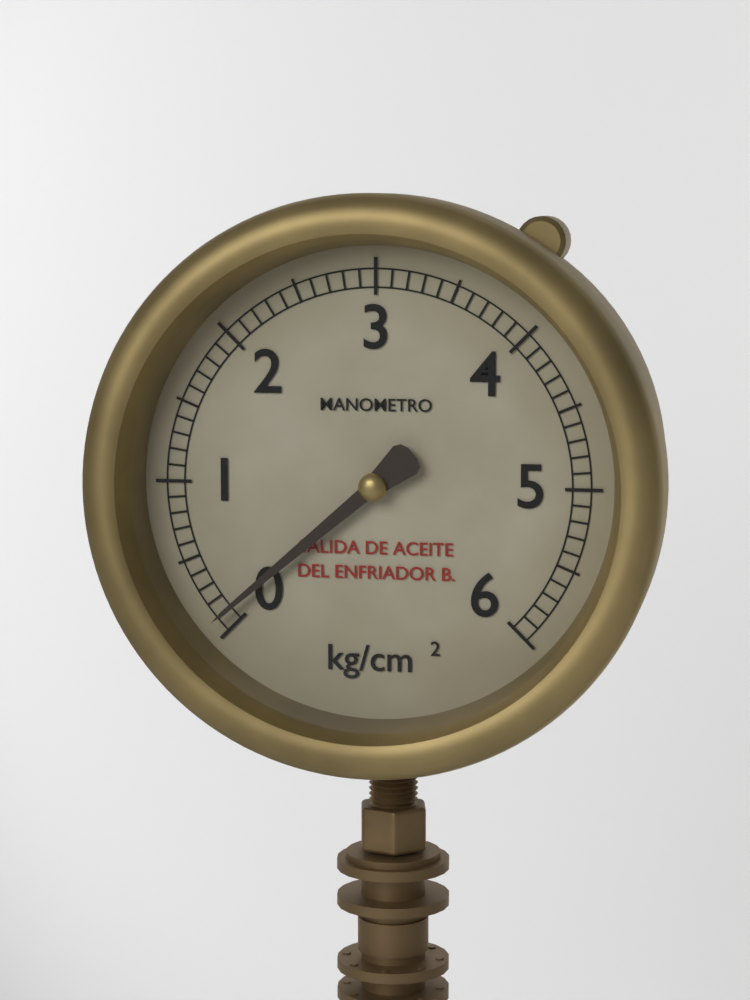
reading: 0.1 kg/cm²
